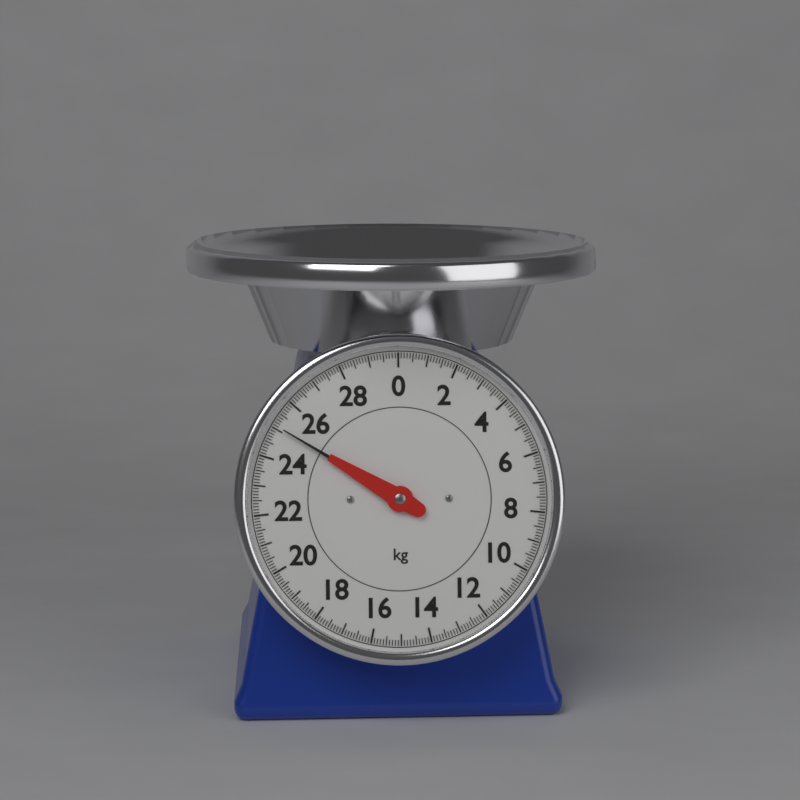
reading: 25.1 kg
